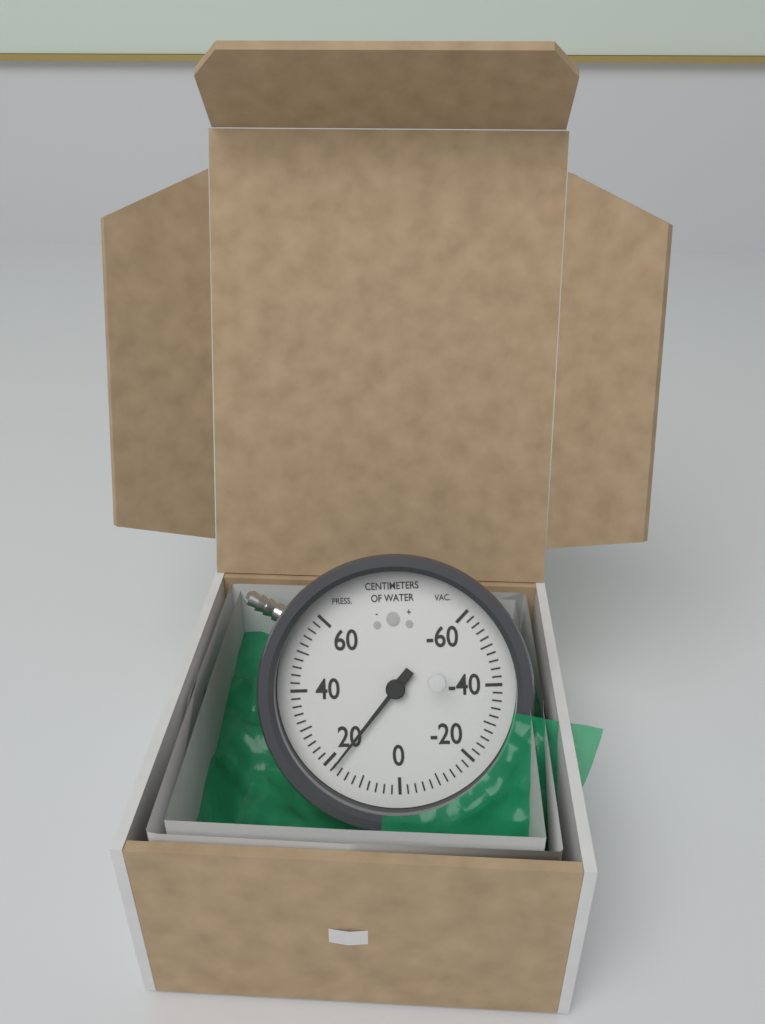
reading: 18 cmH2O
